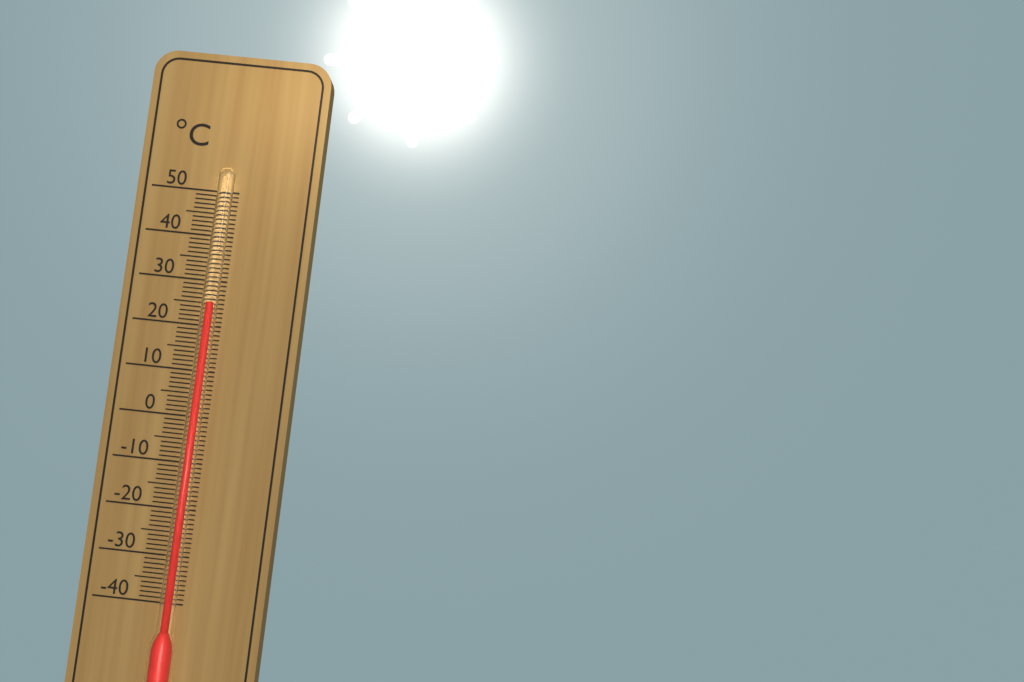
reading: 25 °C
